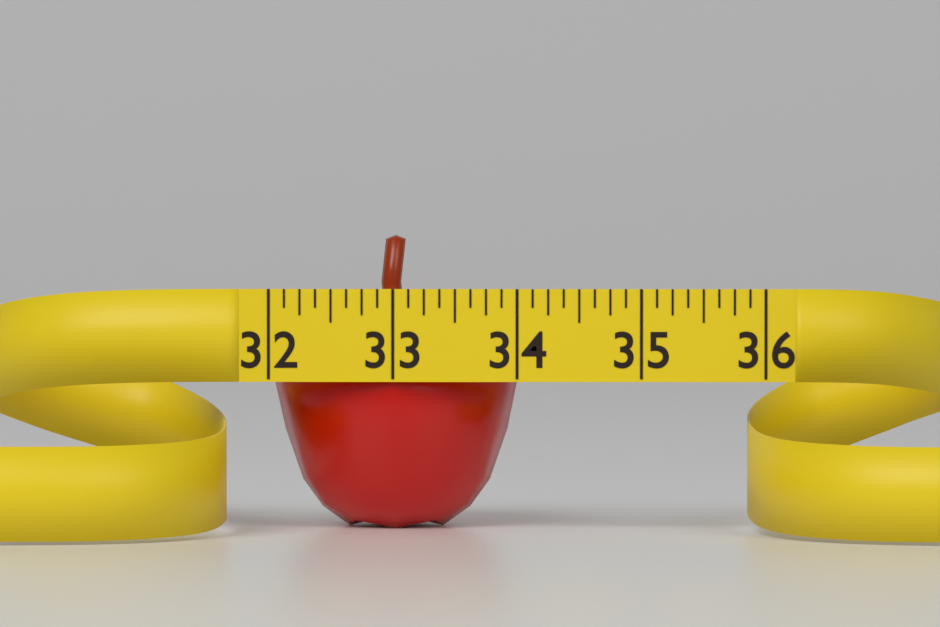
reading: 34.000 (no unit)
